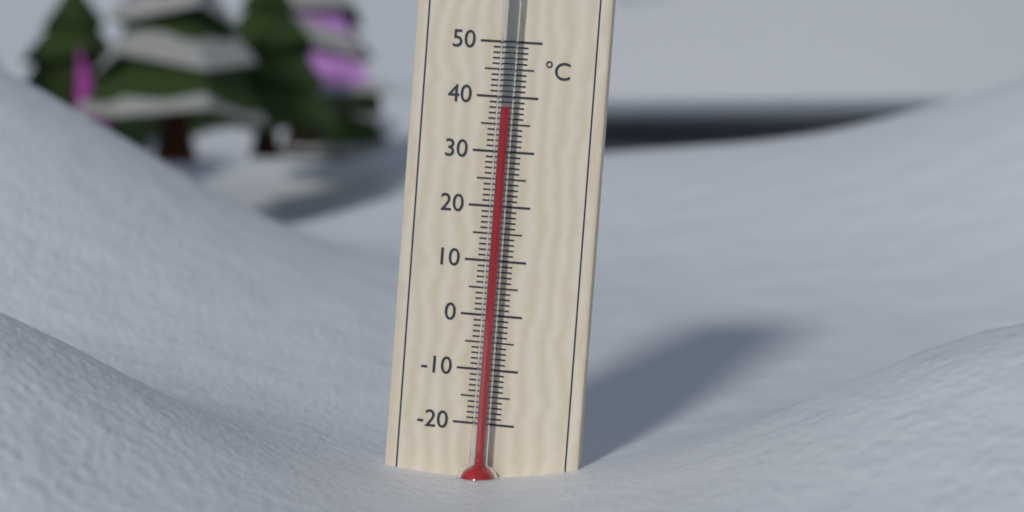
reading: 38 °C
